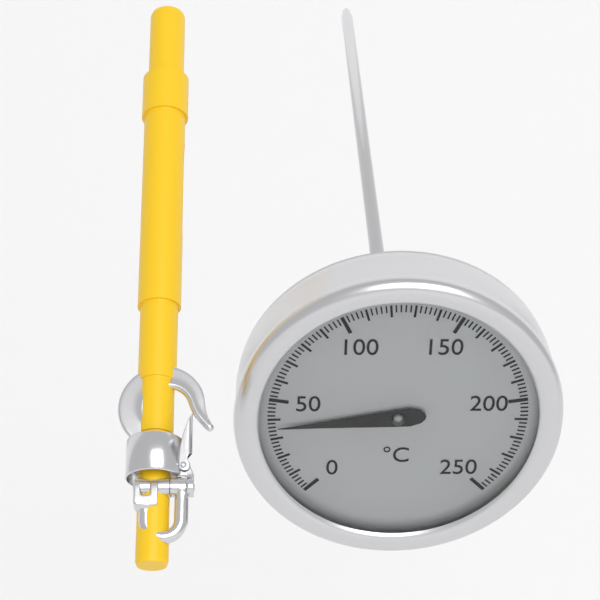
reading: 36 °C
